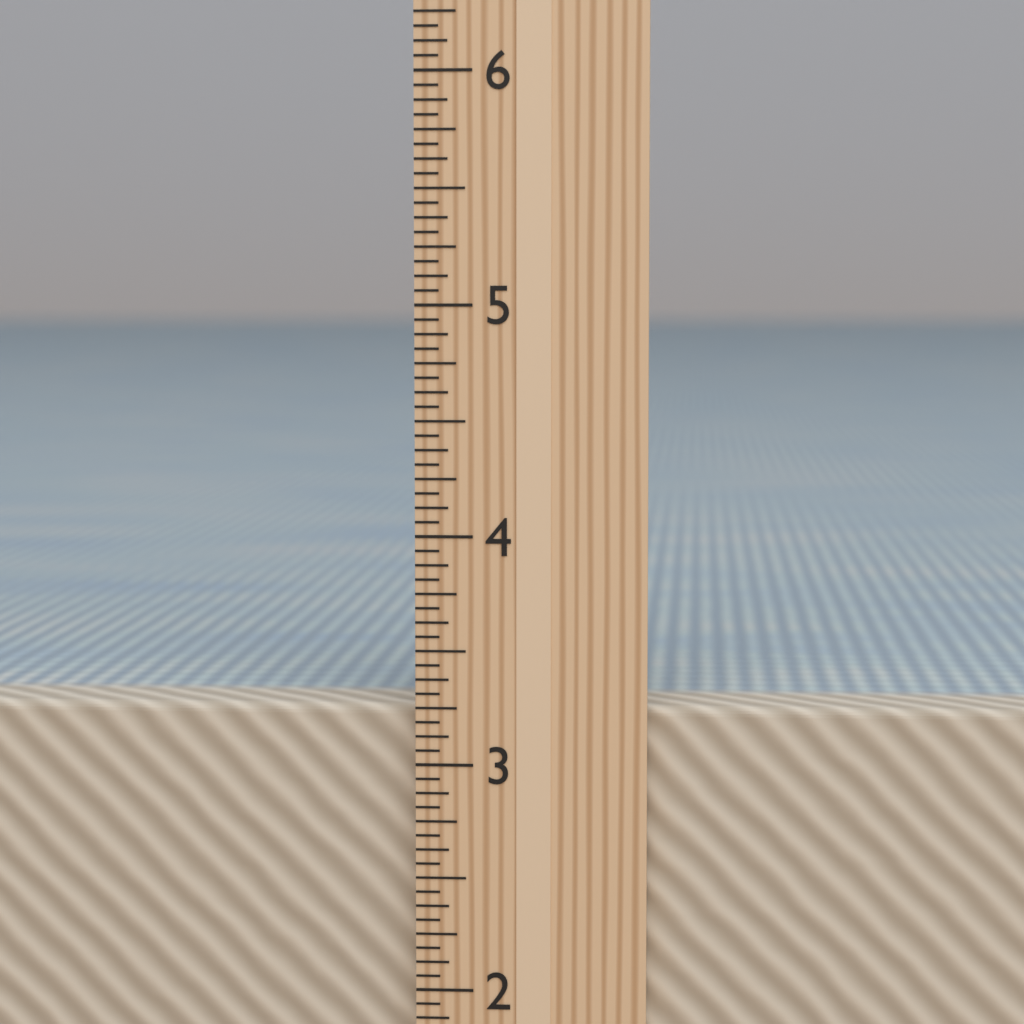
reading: 3.2500 in
